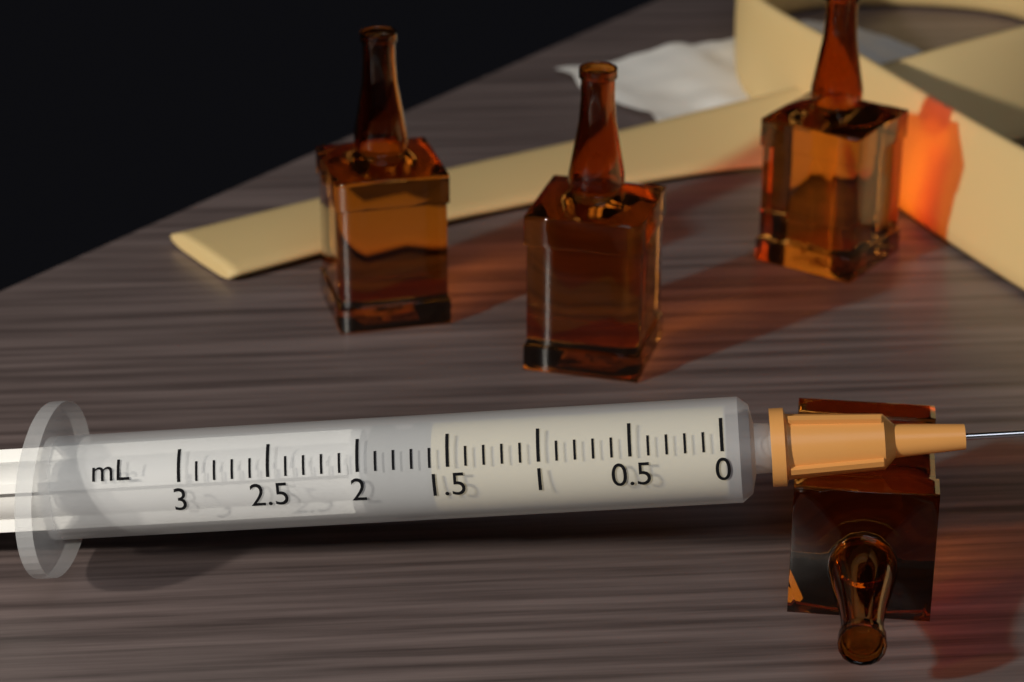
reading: 1.6 mL
